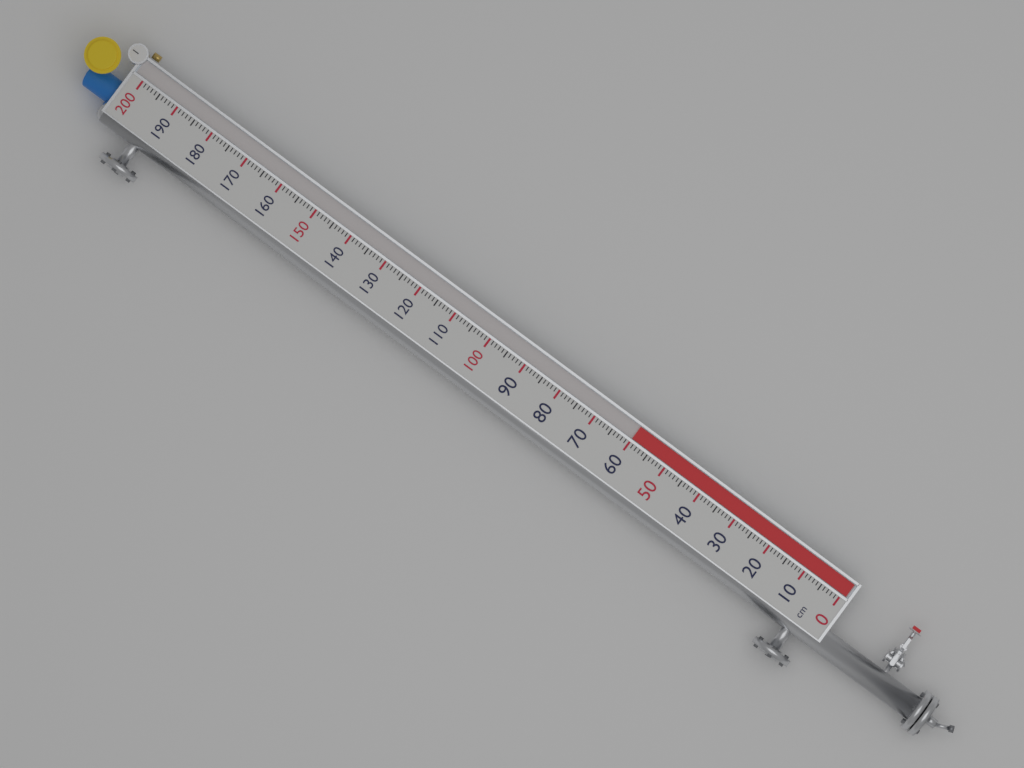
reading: 60 cm
